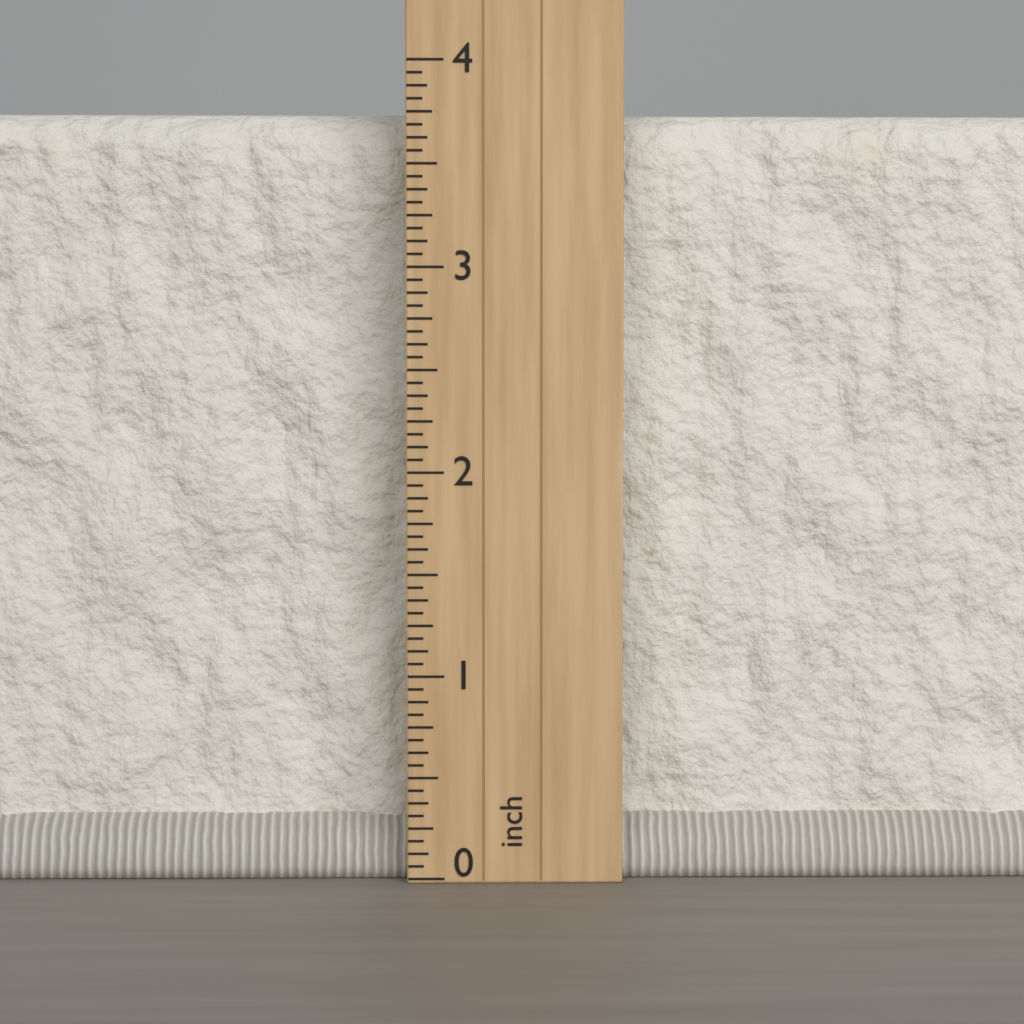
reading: 3.8125 inch
